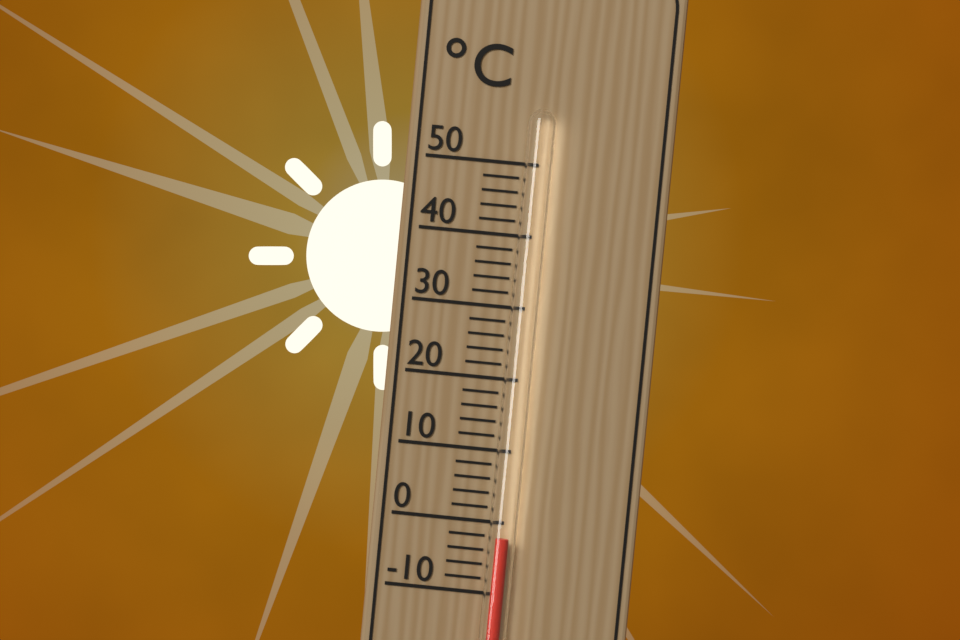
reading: -2 °C
